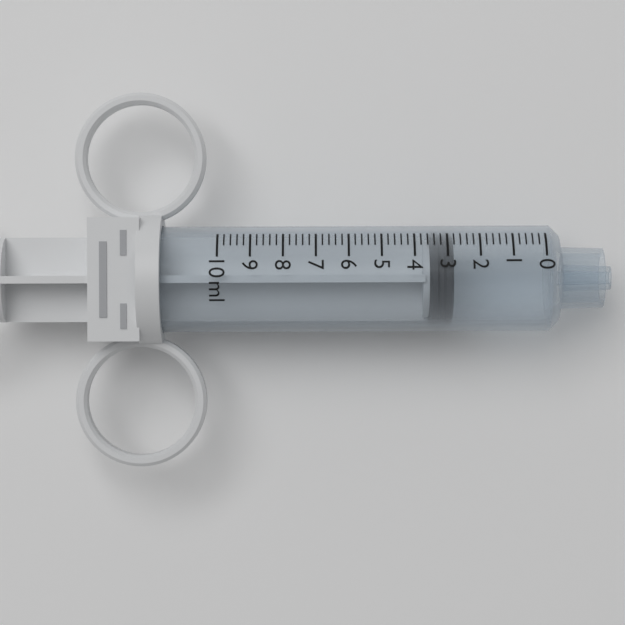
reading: 2.8 ml
